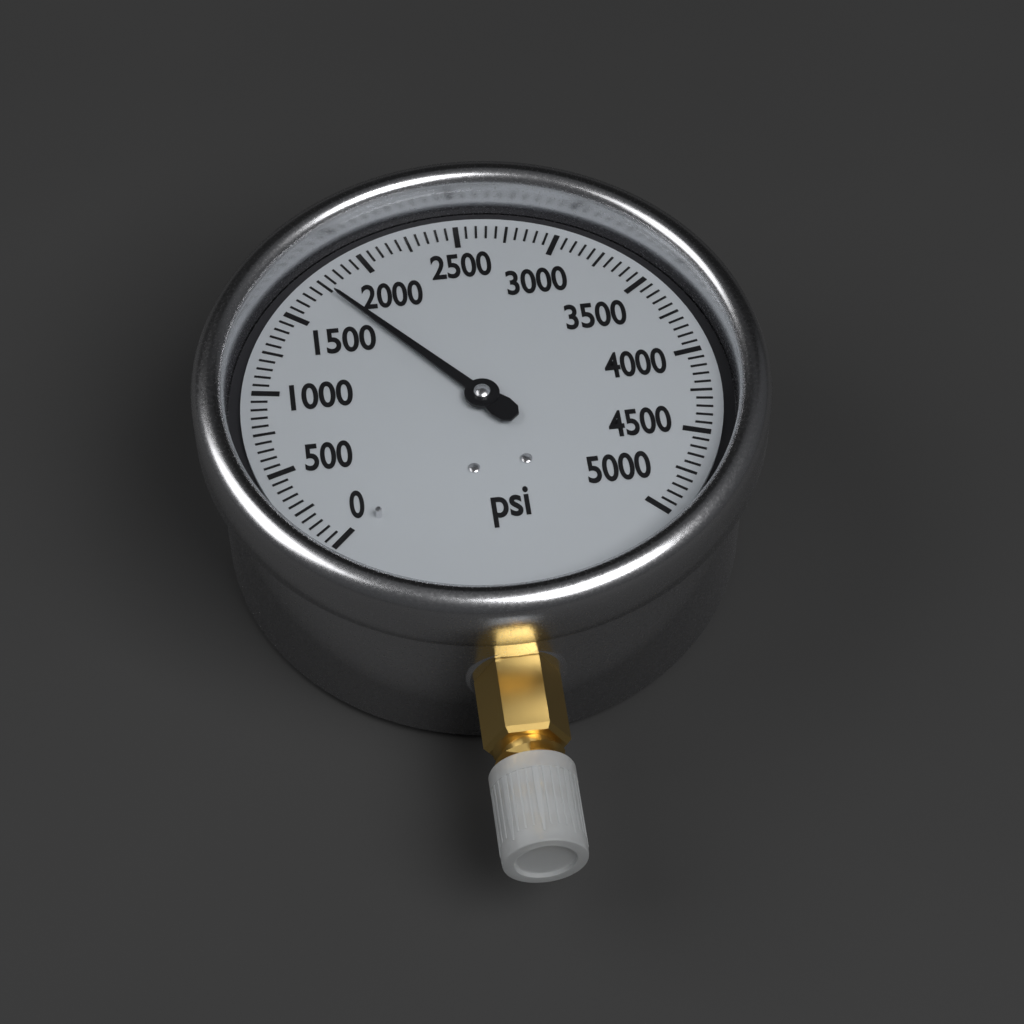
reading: 1750 psi
